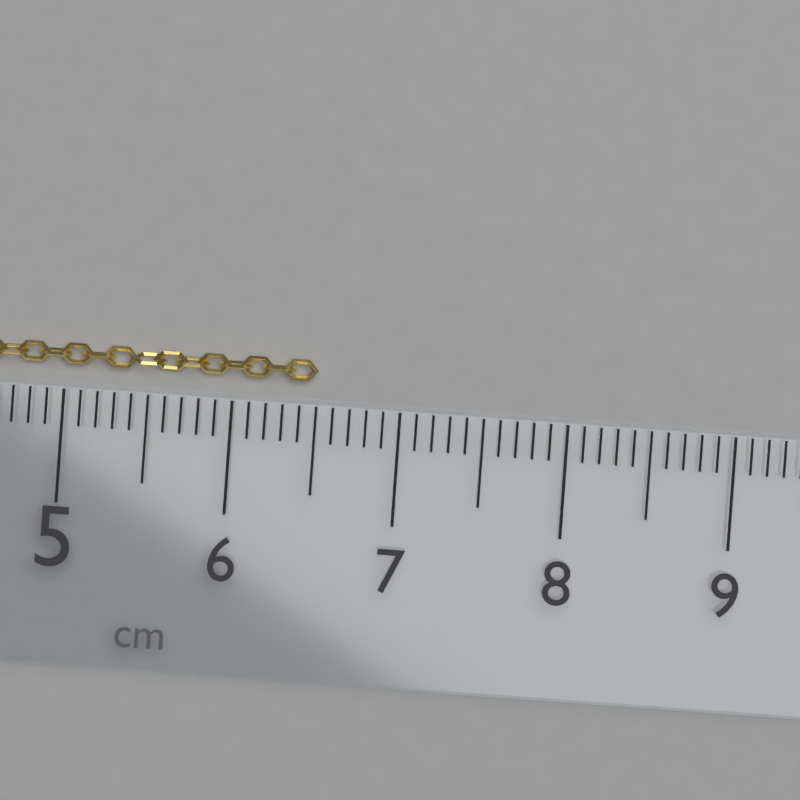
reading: 6.5 cm
